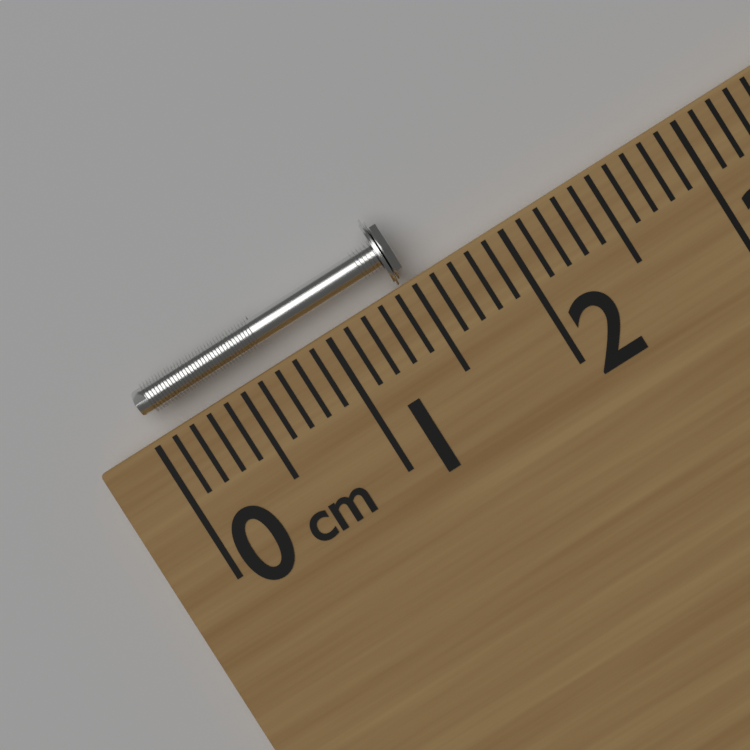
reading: 1.5 cm
